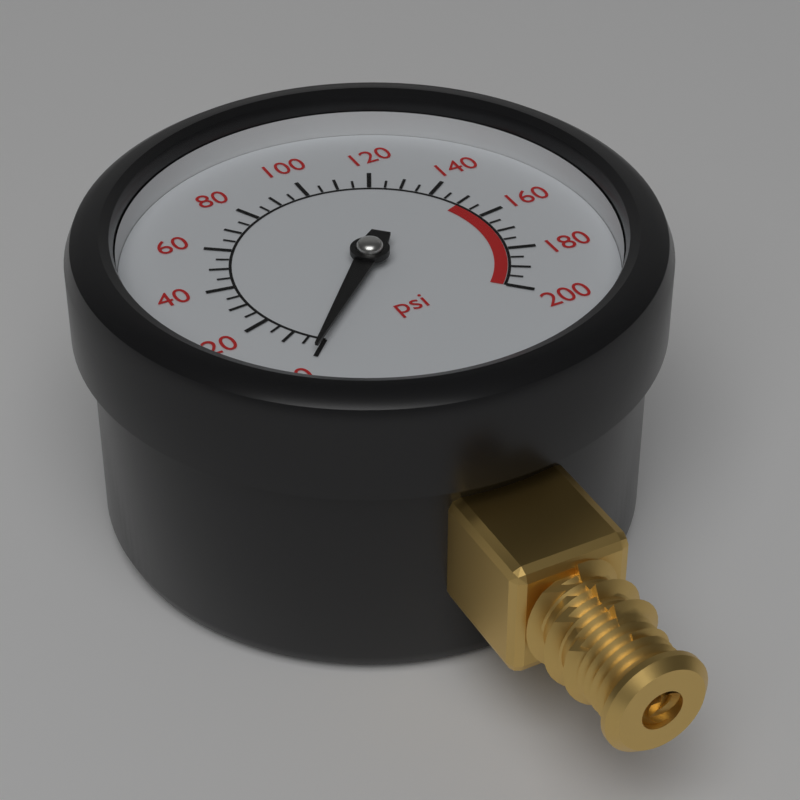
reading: 0 psi
